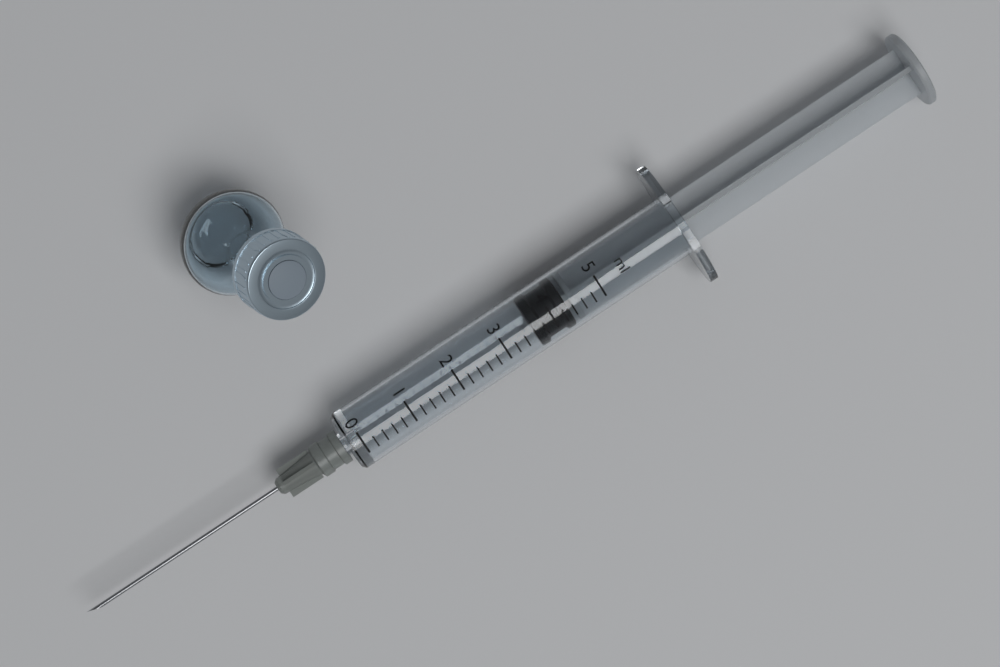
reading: 3.6 ml
